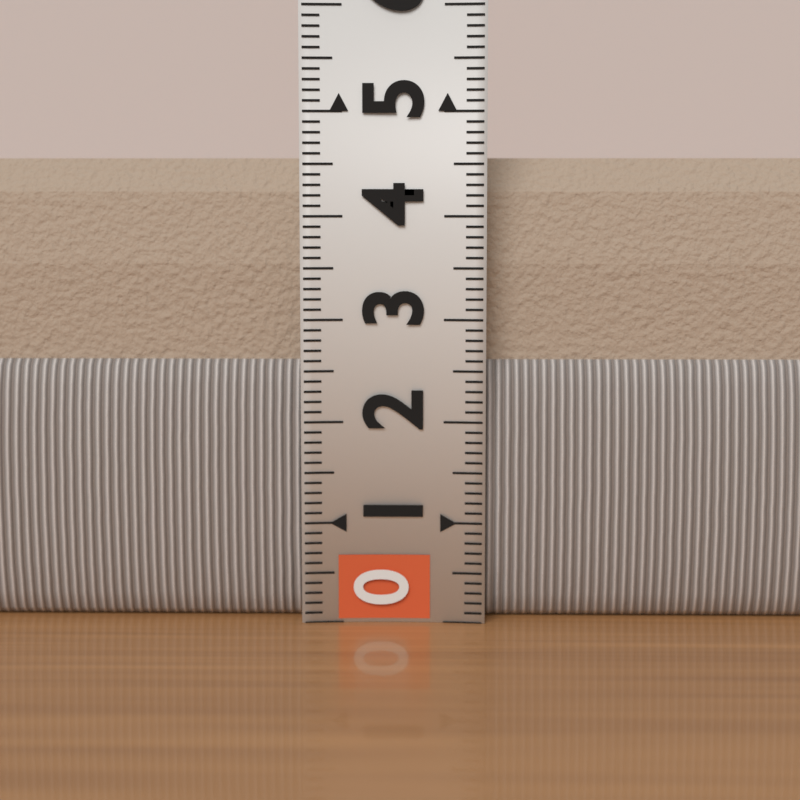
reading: 4.7 (no unit)
